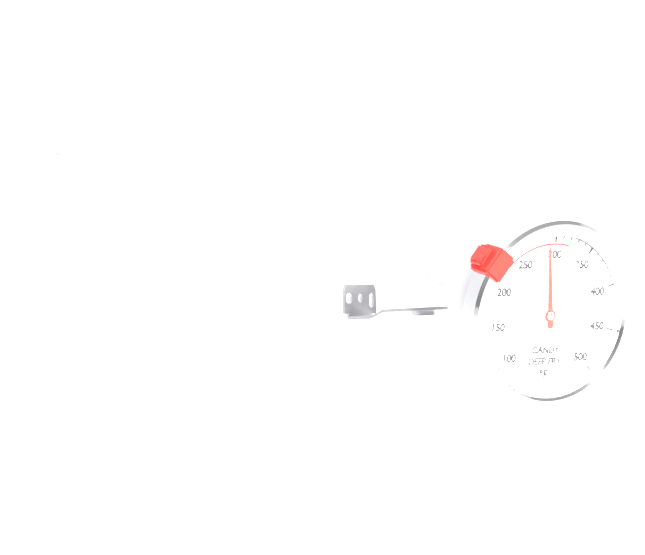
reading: 290 °F
